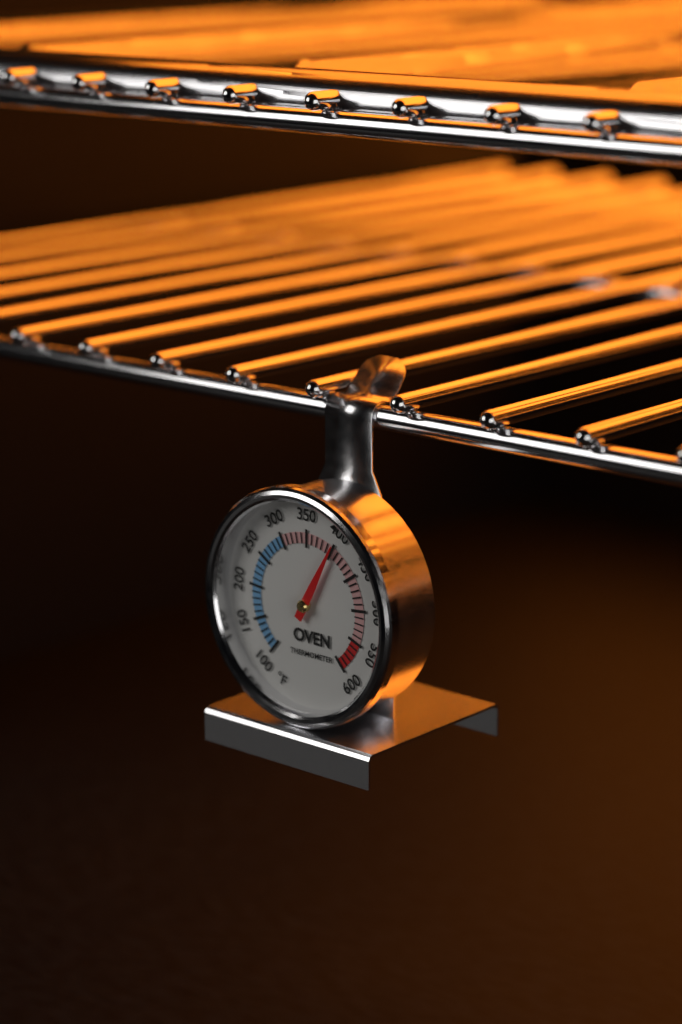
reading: 400 °F
